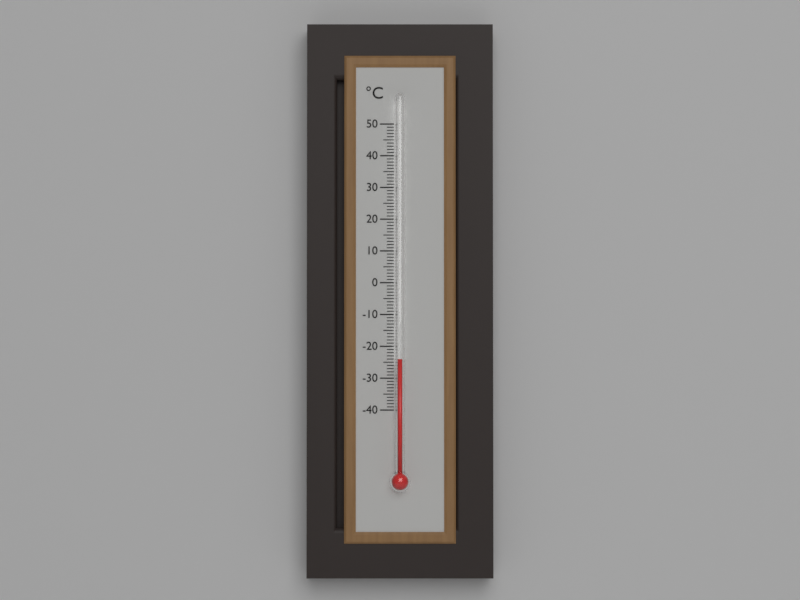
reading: -24 °C
